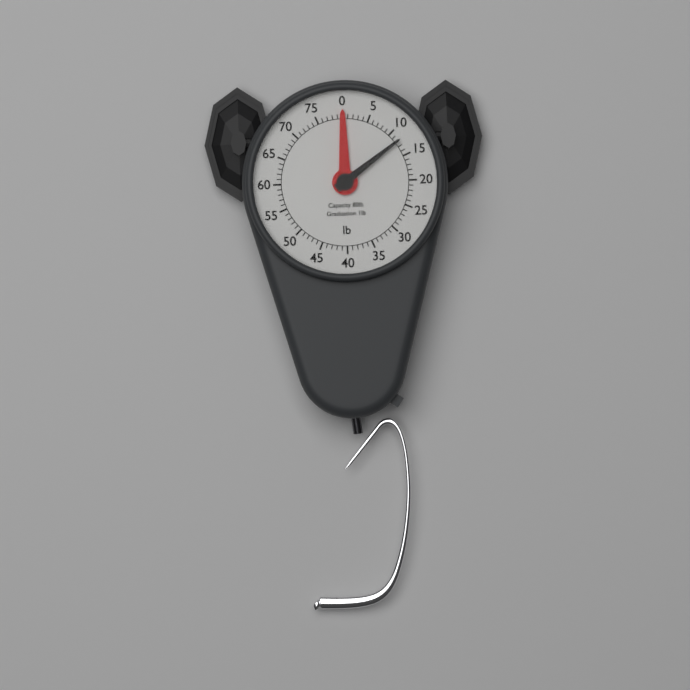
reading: 12 lb
